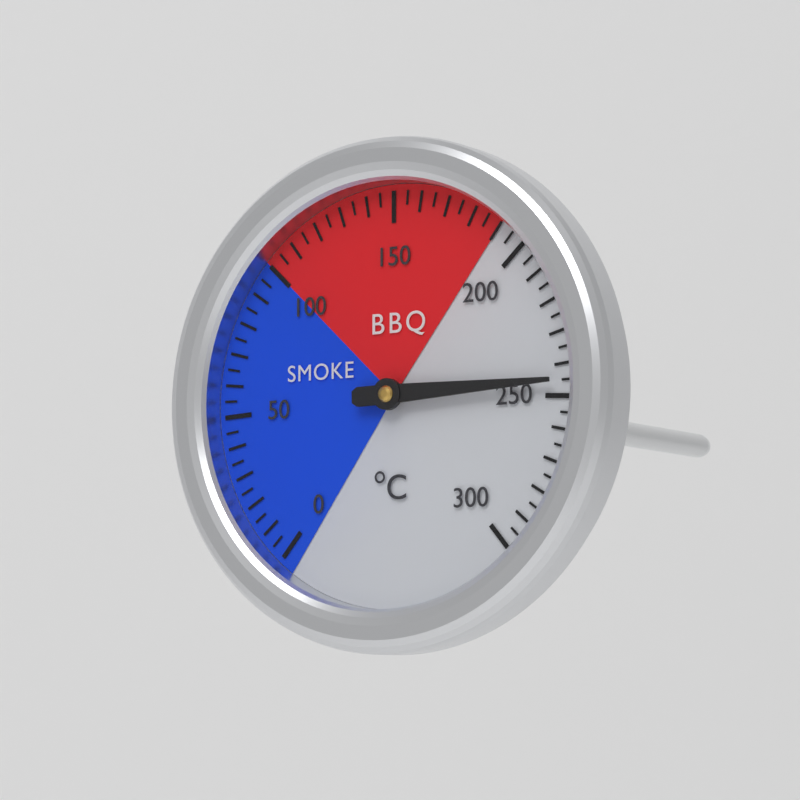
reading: 245 °C
